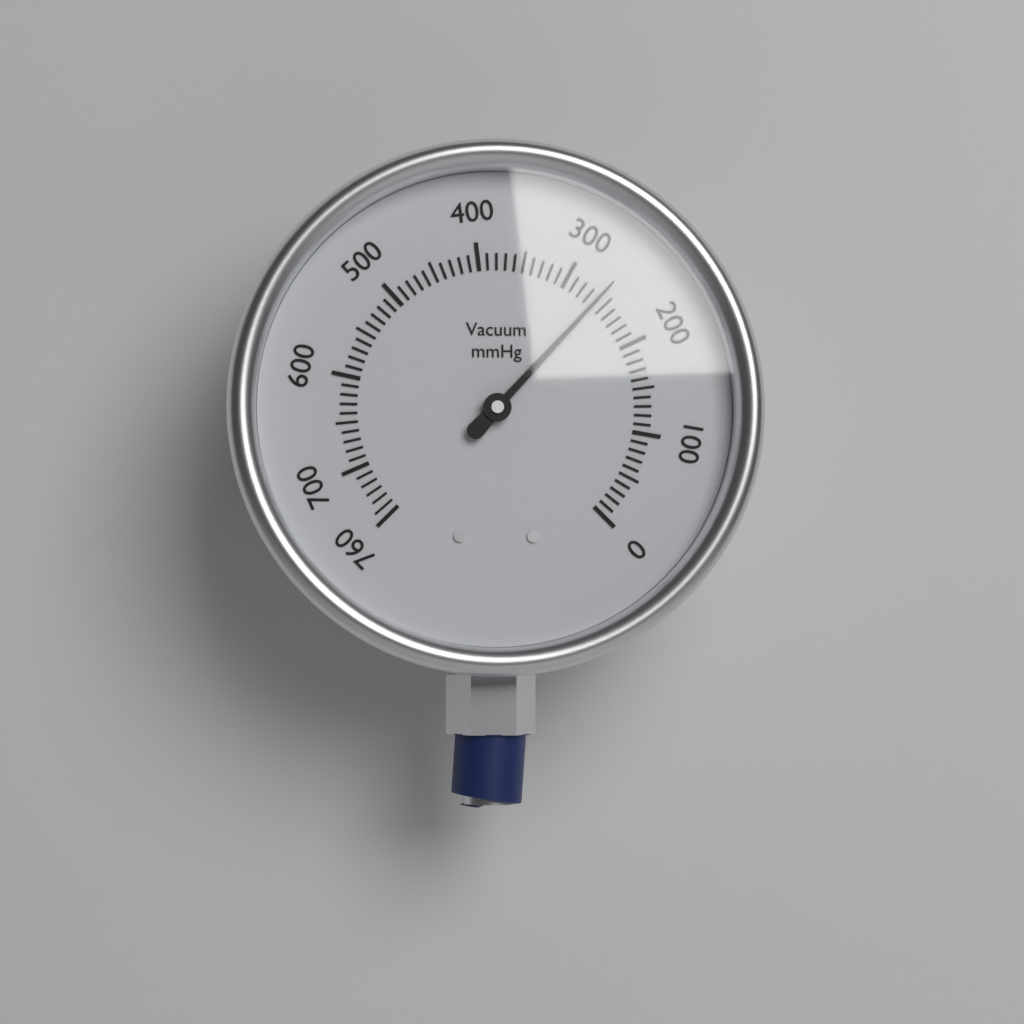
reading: 260 mmHg
